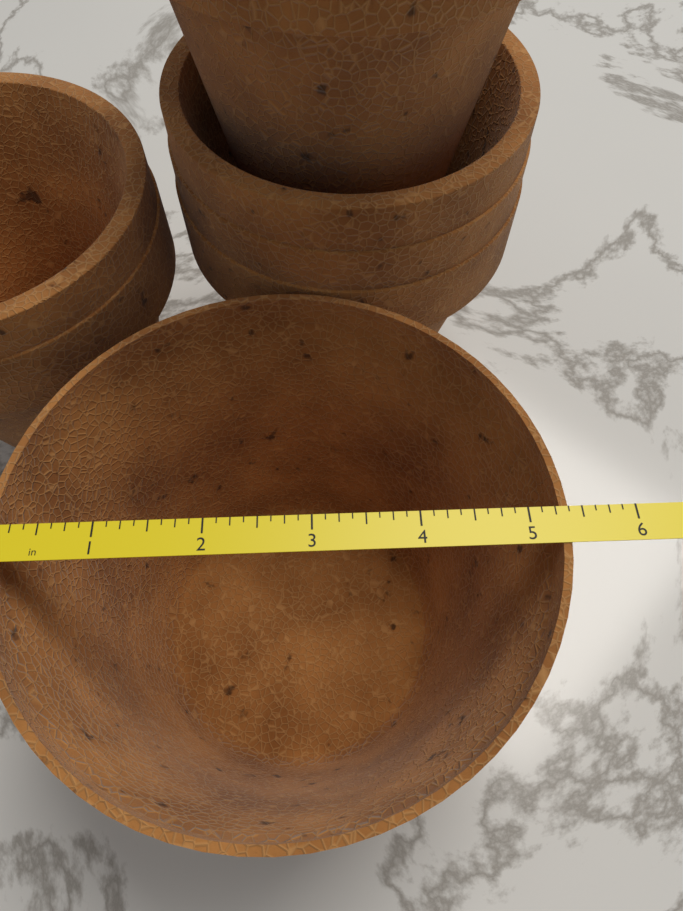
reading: 5.375 in
